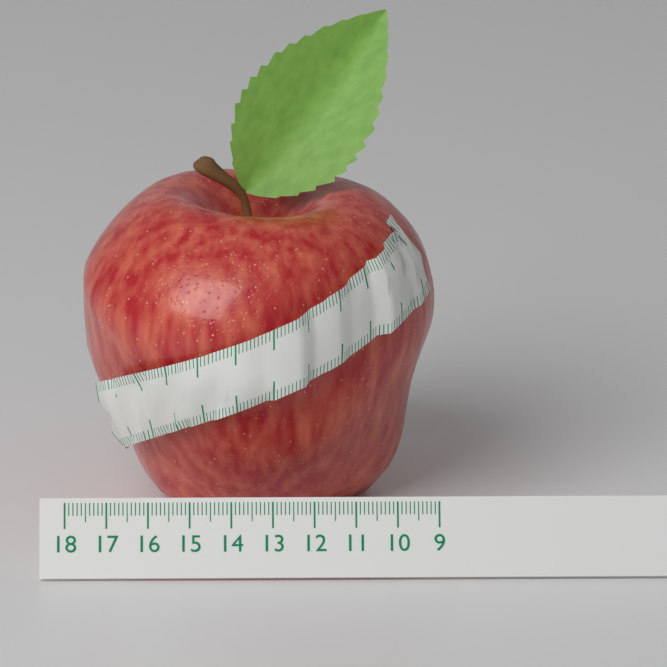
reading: 17.6 (no unit)
